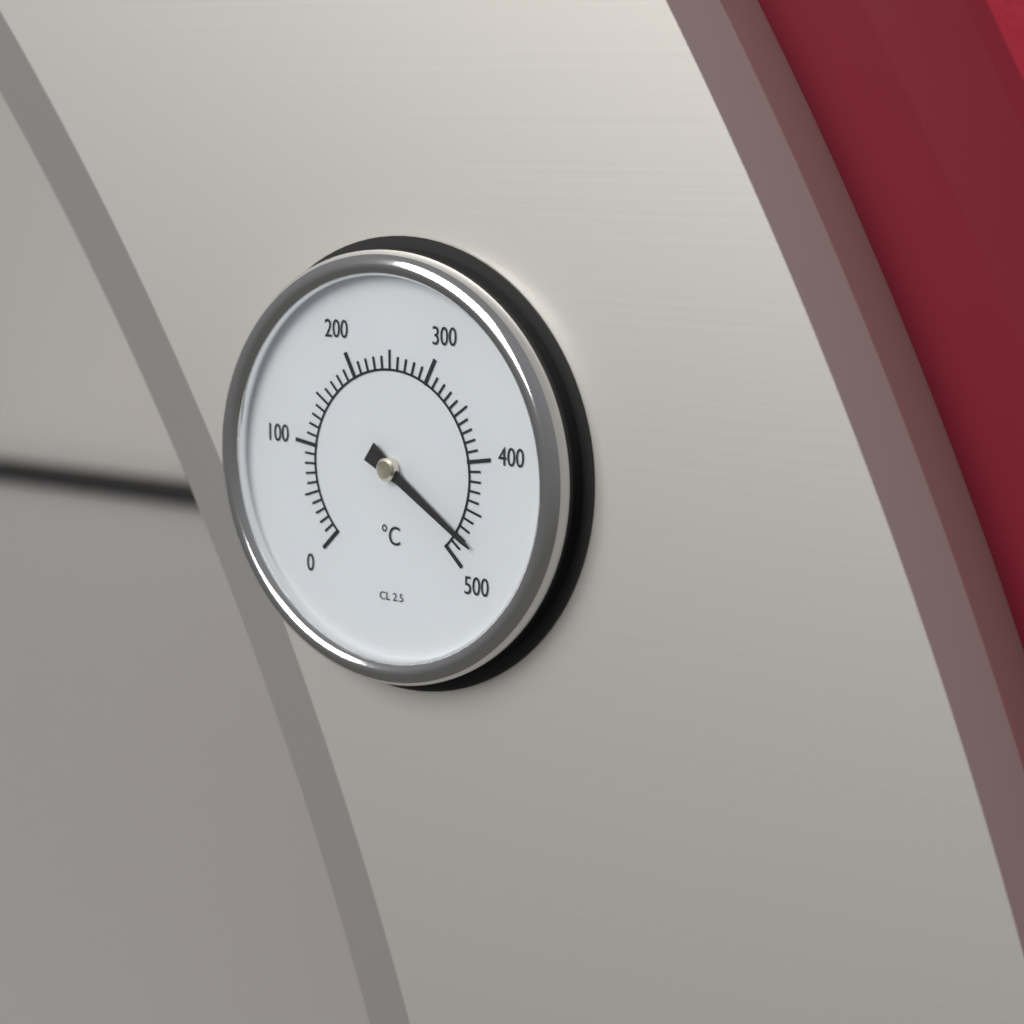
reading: 480 °C
